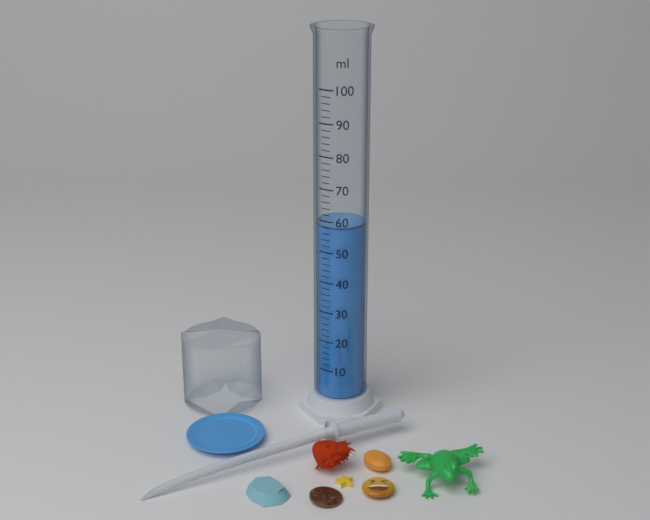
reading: 58 ml
